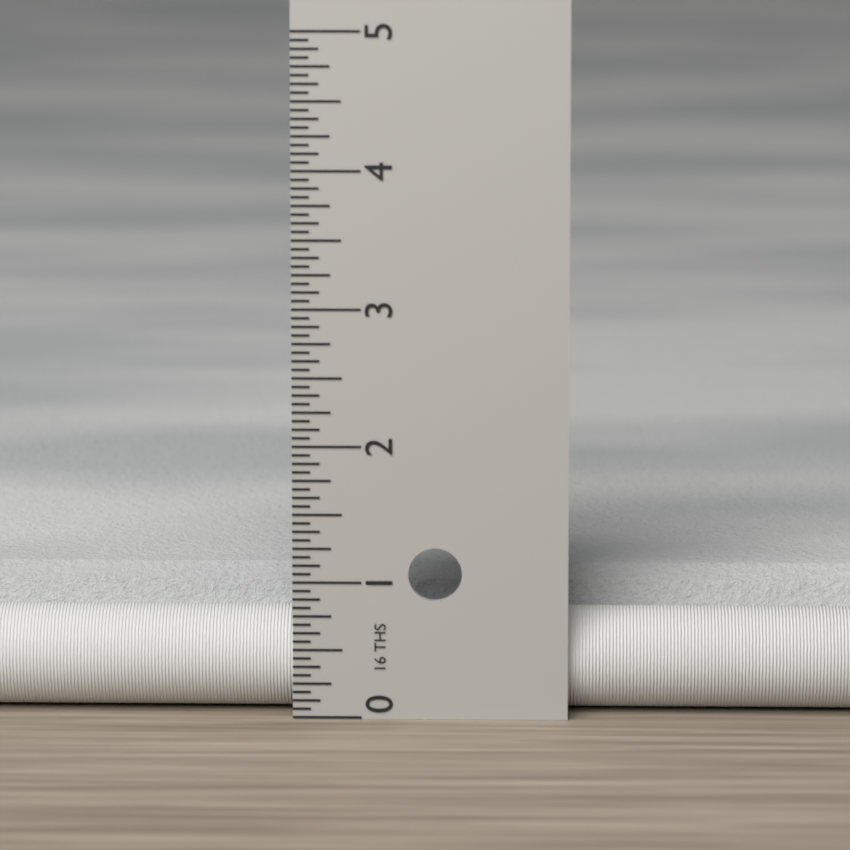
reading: 0.9375 in
